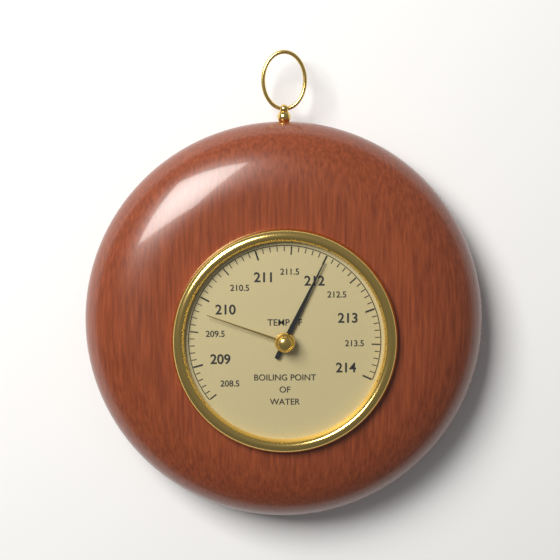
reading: 212.0 °F
